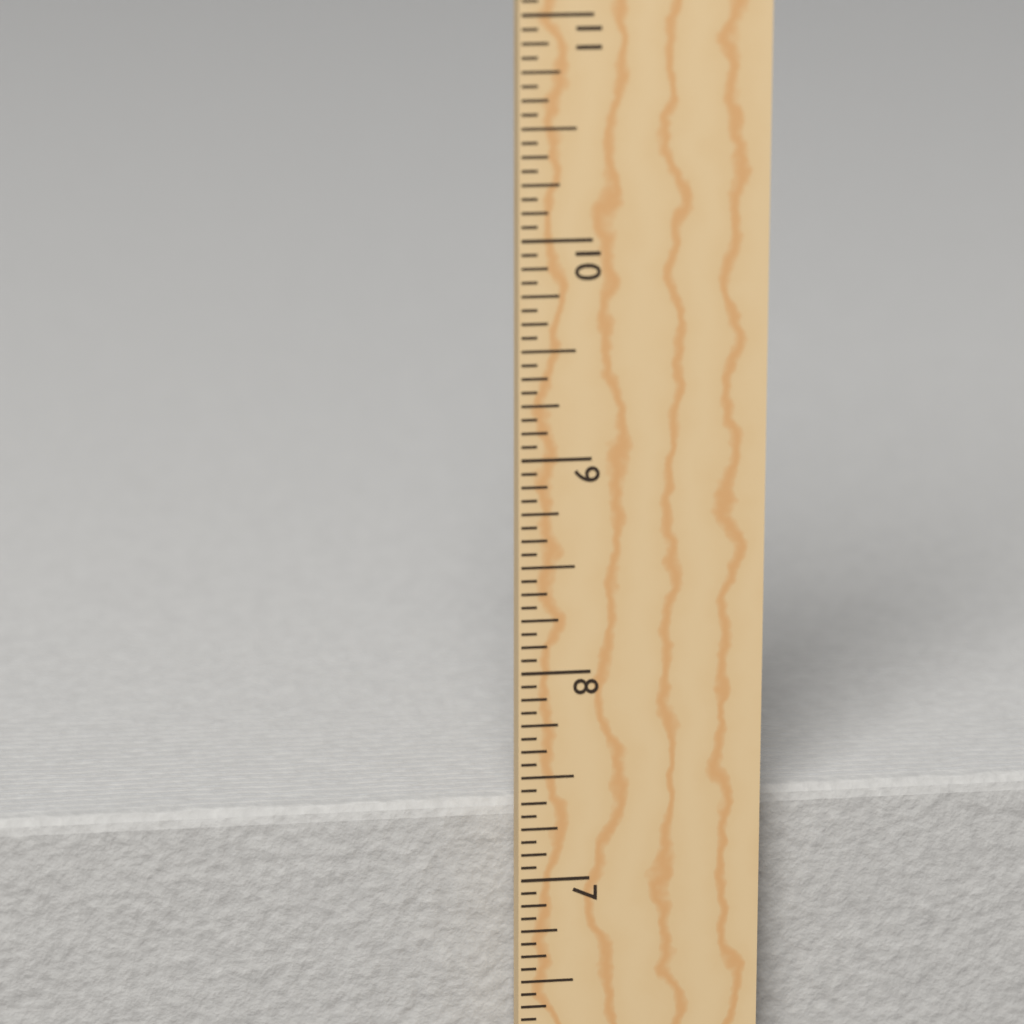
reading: 7.3125 in
